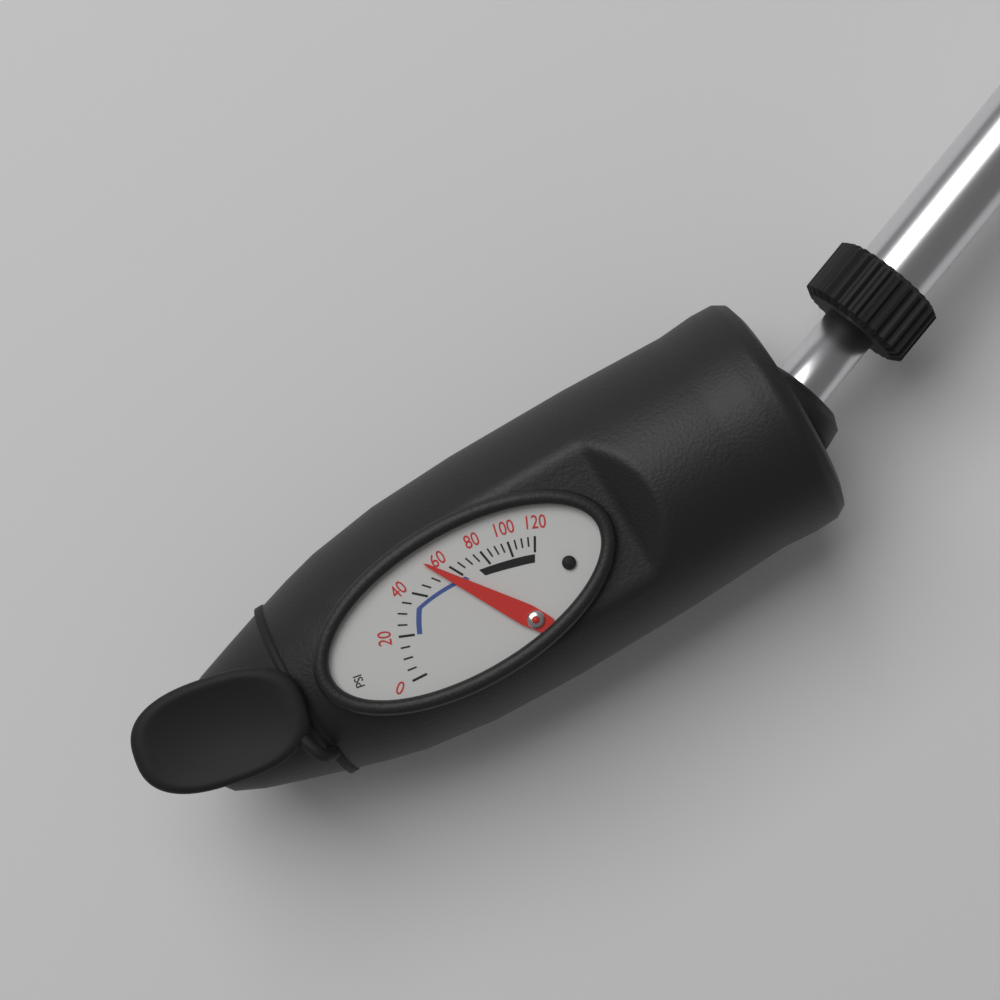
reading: 55 psi
